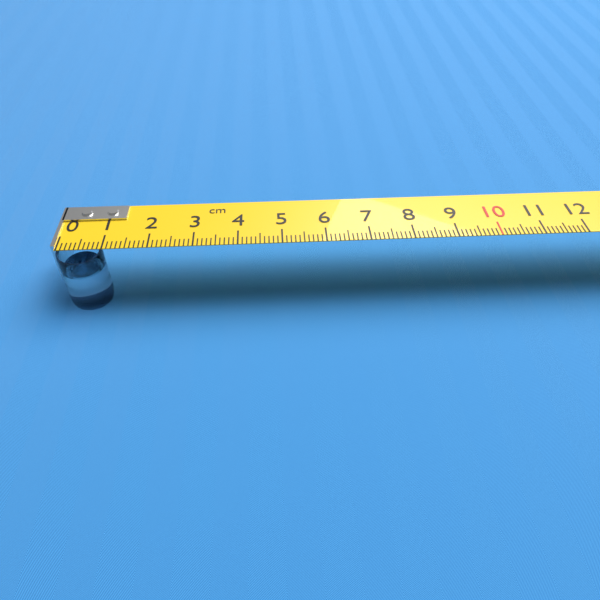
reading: 1.0 cm
